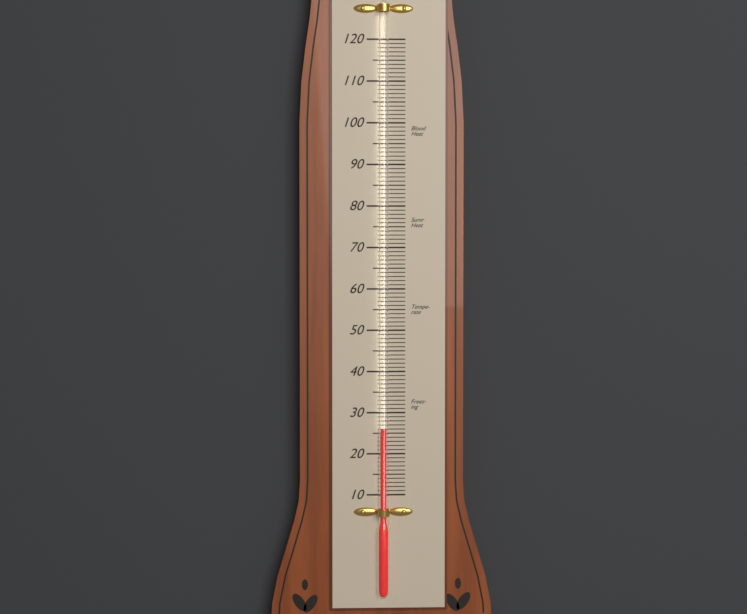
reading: 26 (no unit)
